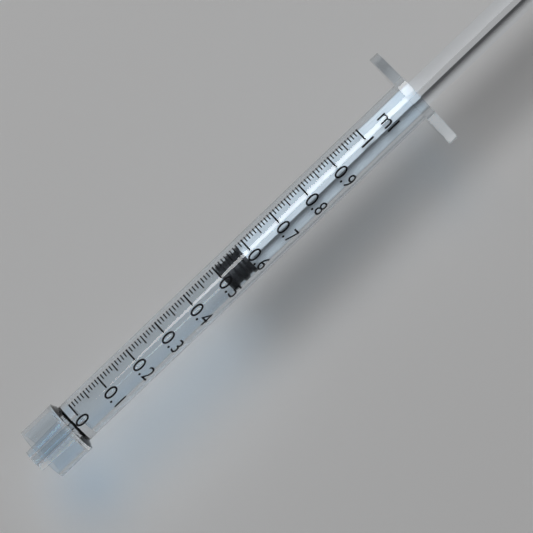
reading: 0.50 ml
